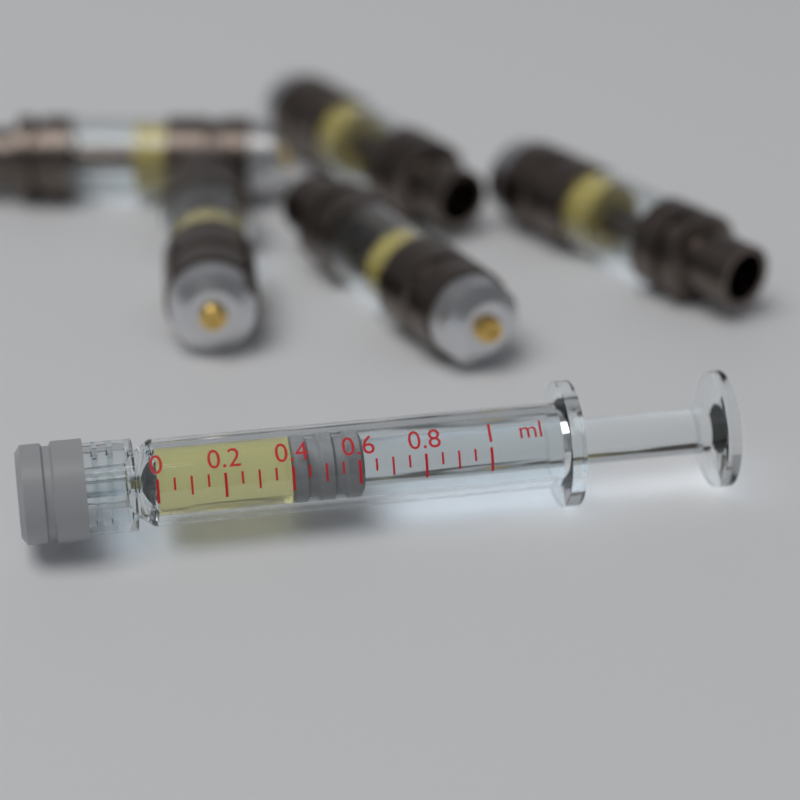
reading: 0.40 ml
